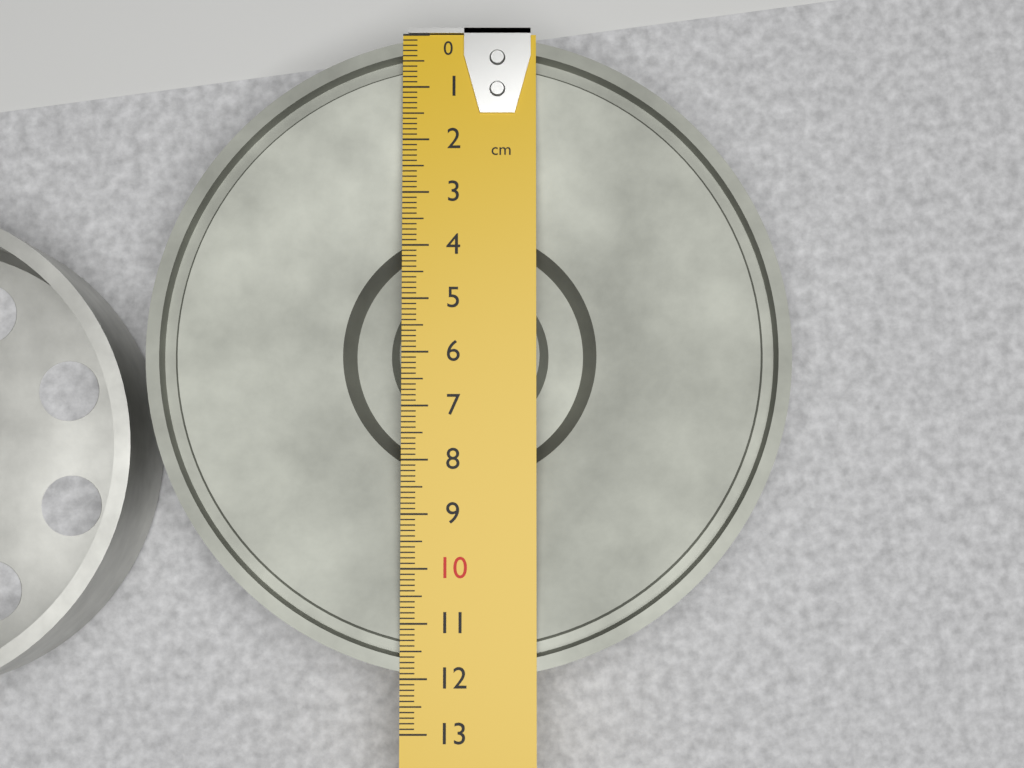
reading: 12.0 cm
